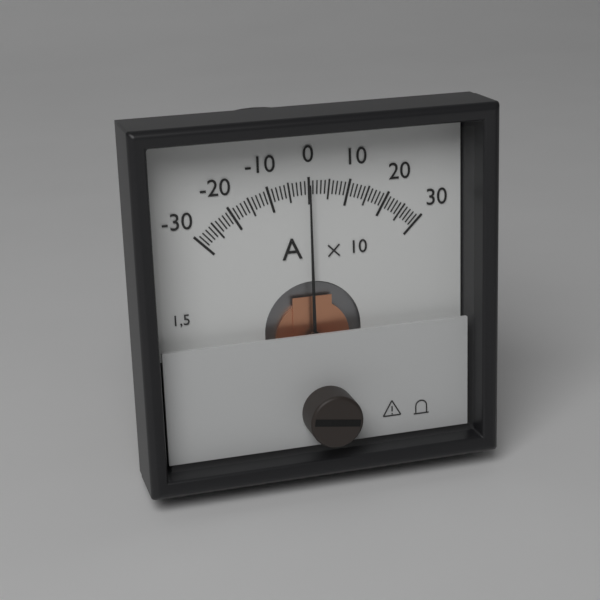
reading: 0 A
